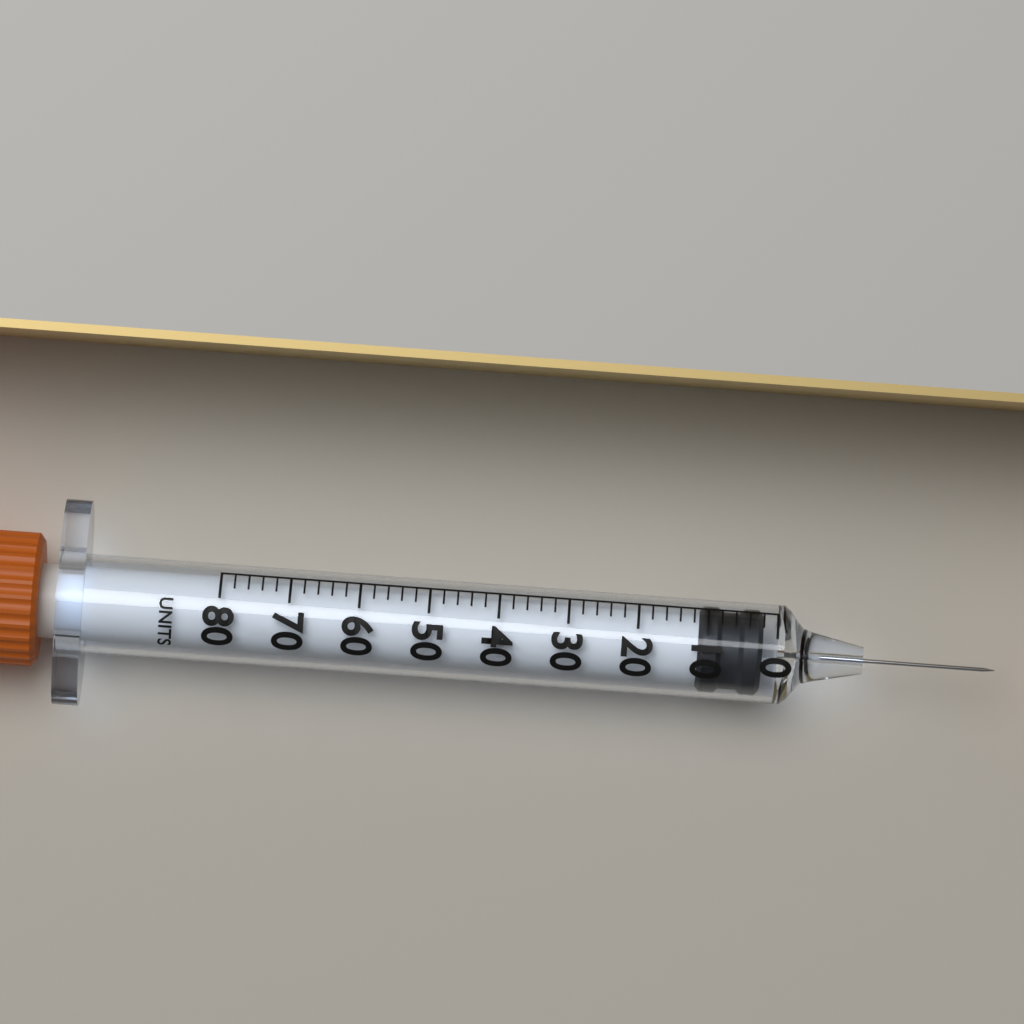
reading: 2 units
